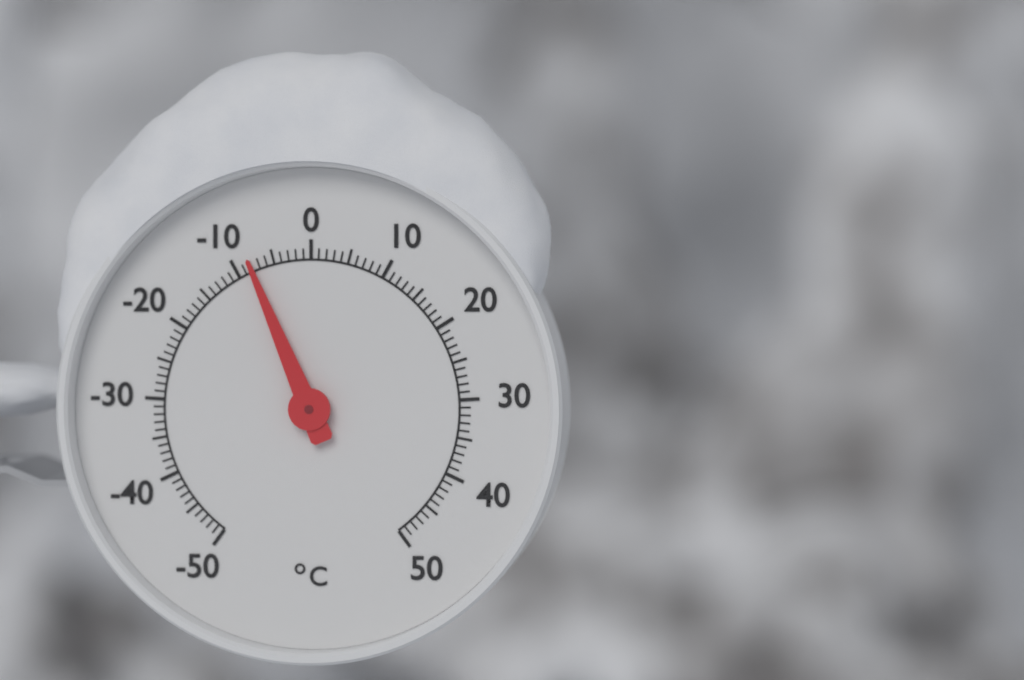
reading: -8 °C
